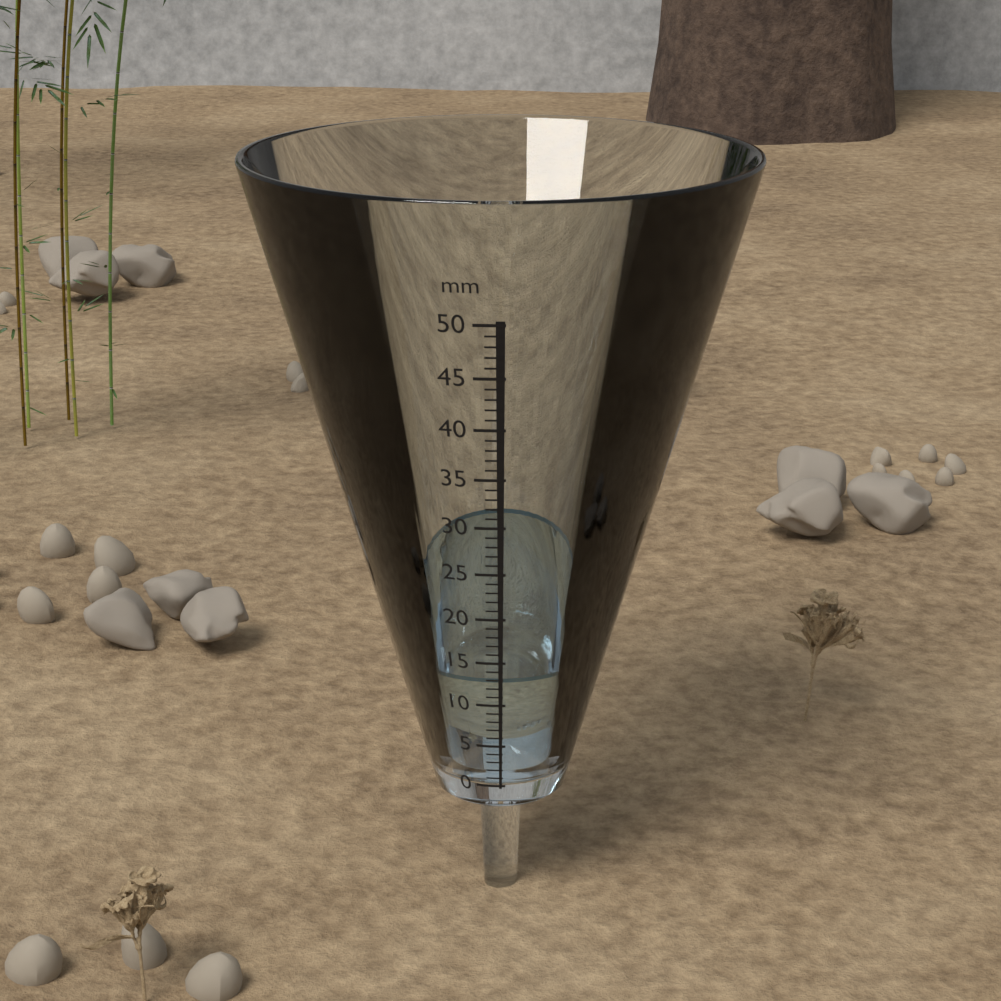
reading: 13 mm
